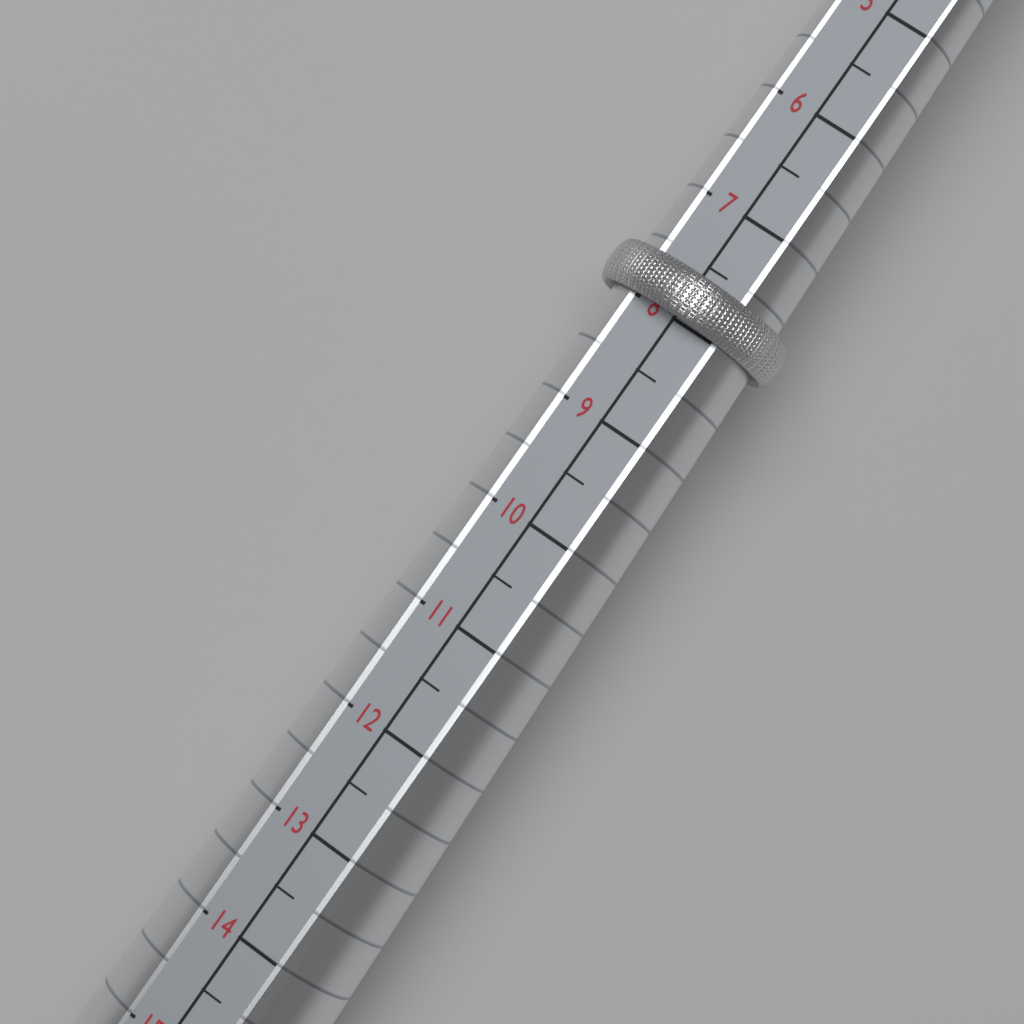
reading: 8.0 (no unit)
